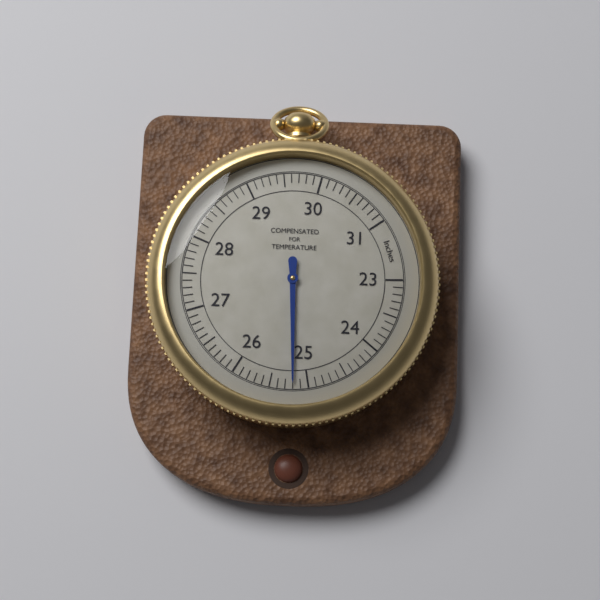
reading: 25.2 inches
